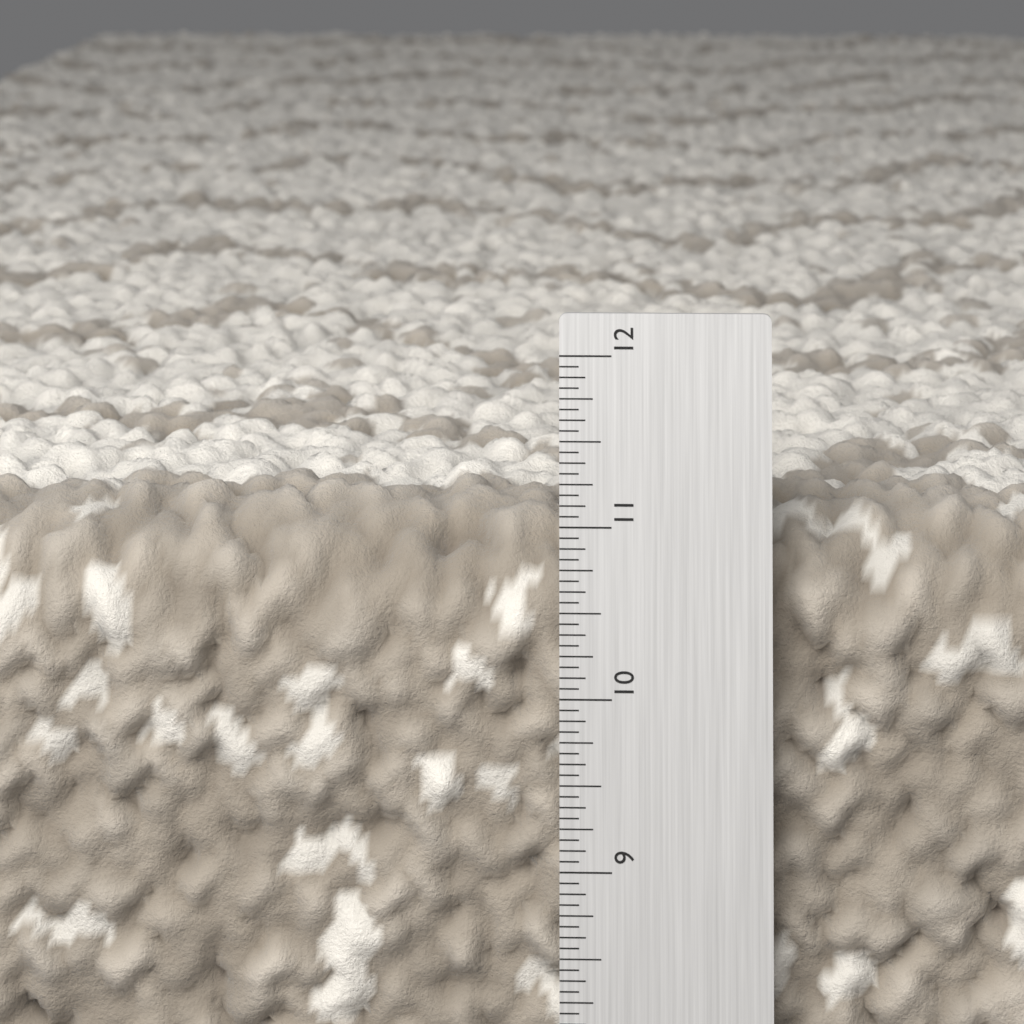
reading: 11.0625 in
